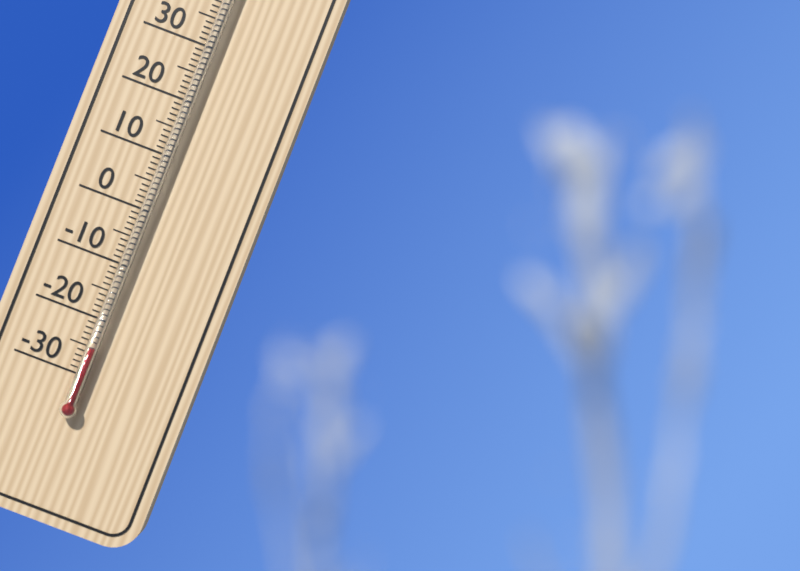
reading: -25 °C
